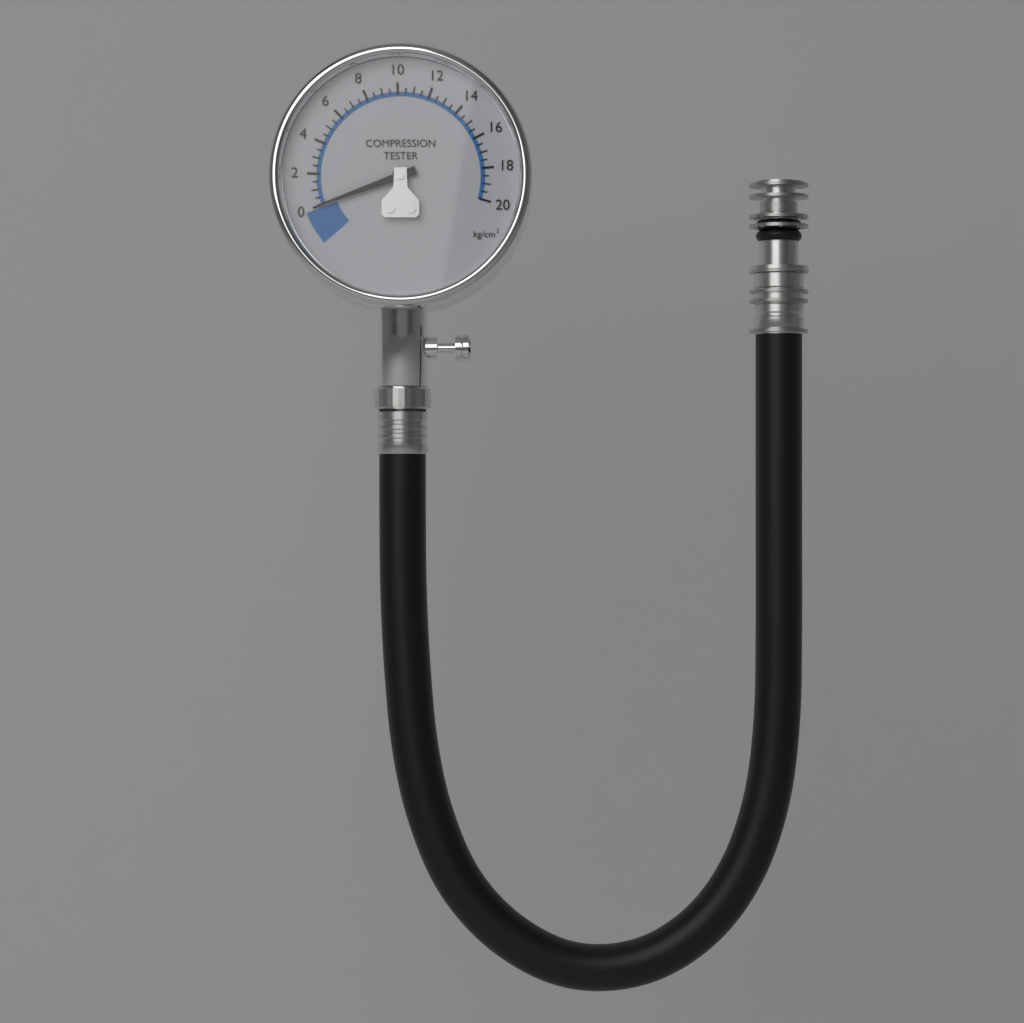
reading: 0.0 kg/cm²
